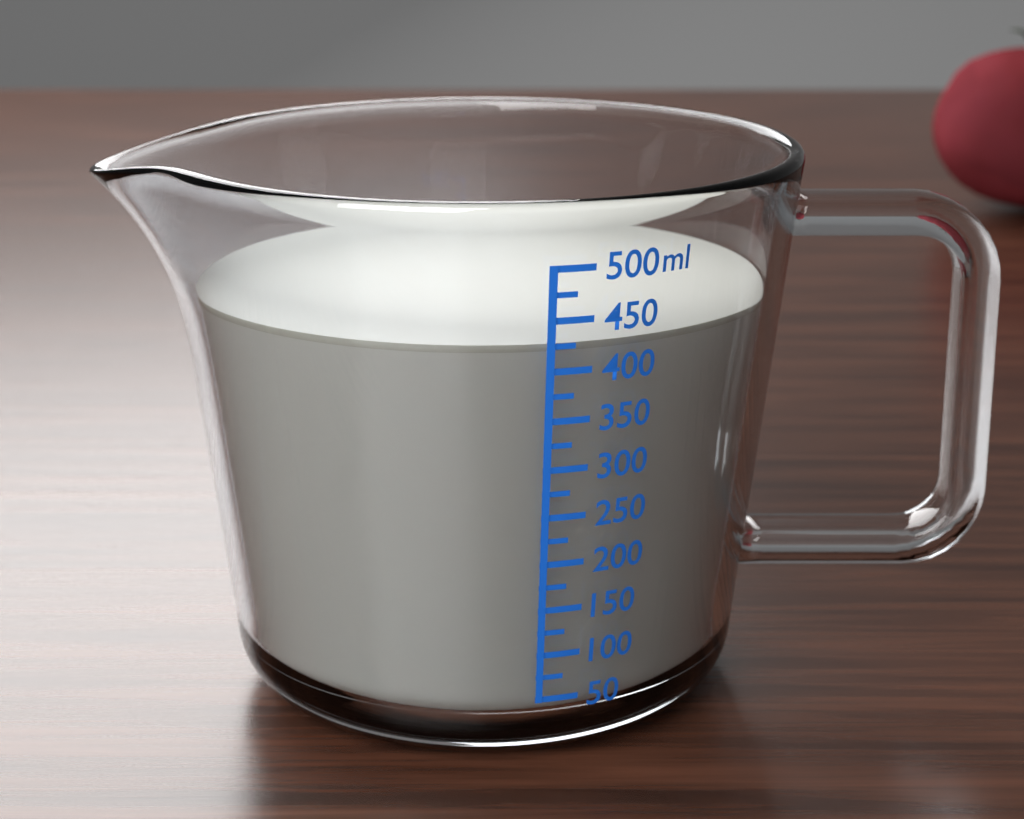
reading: 425 ml
